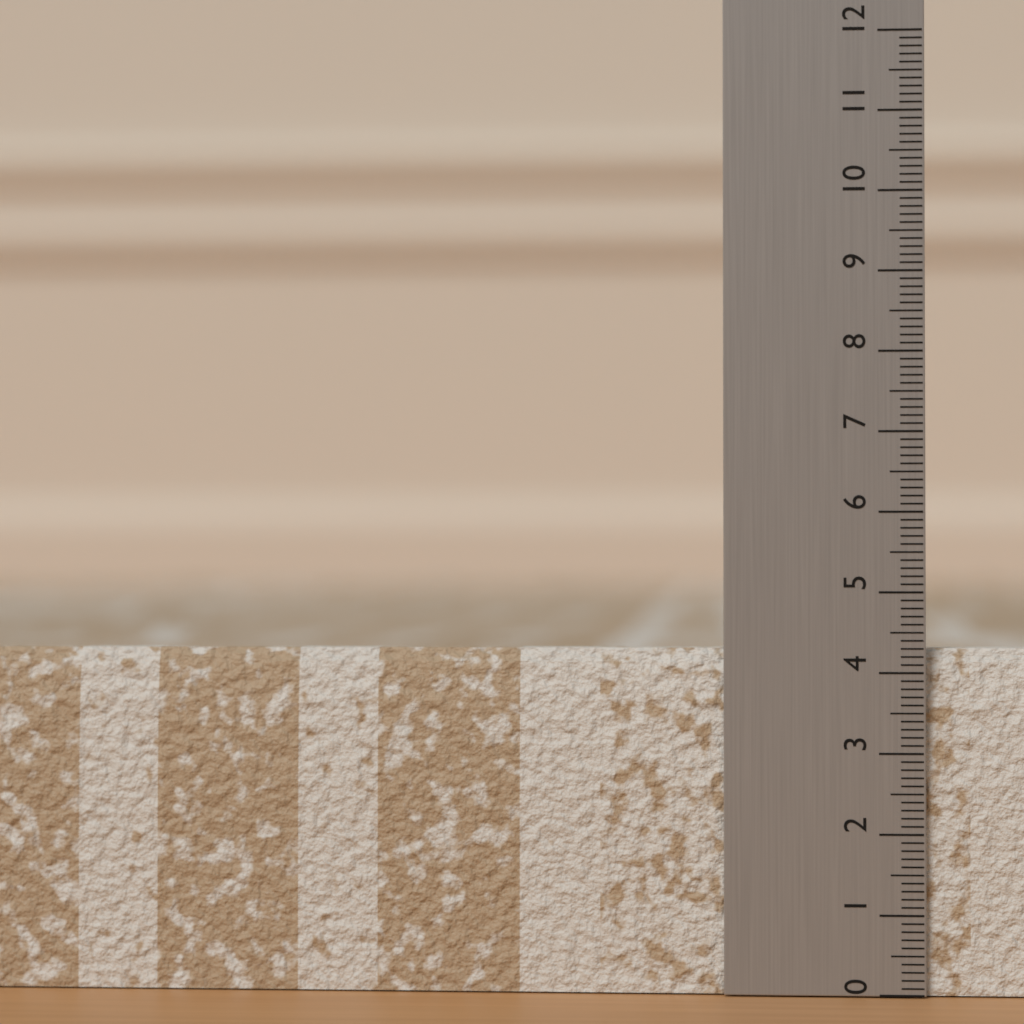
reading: 4.3 (no unit)
